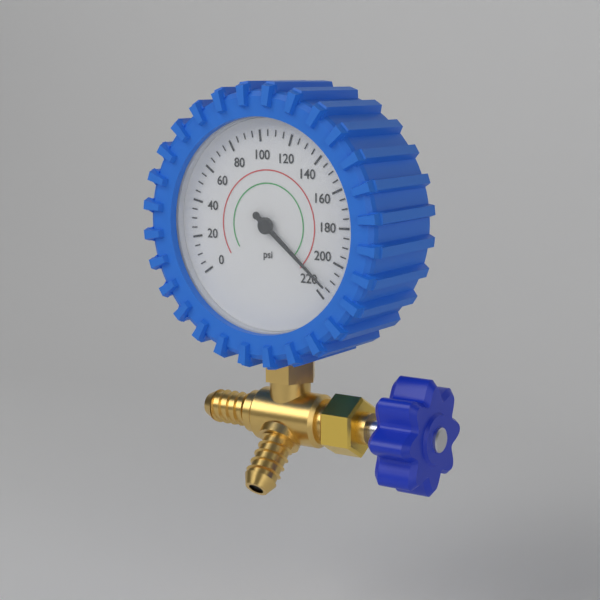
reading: 215 psi
